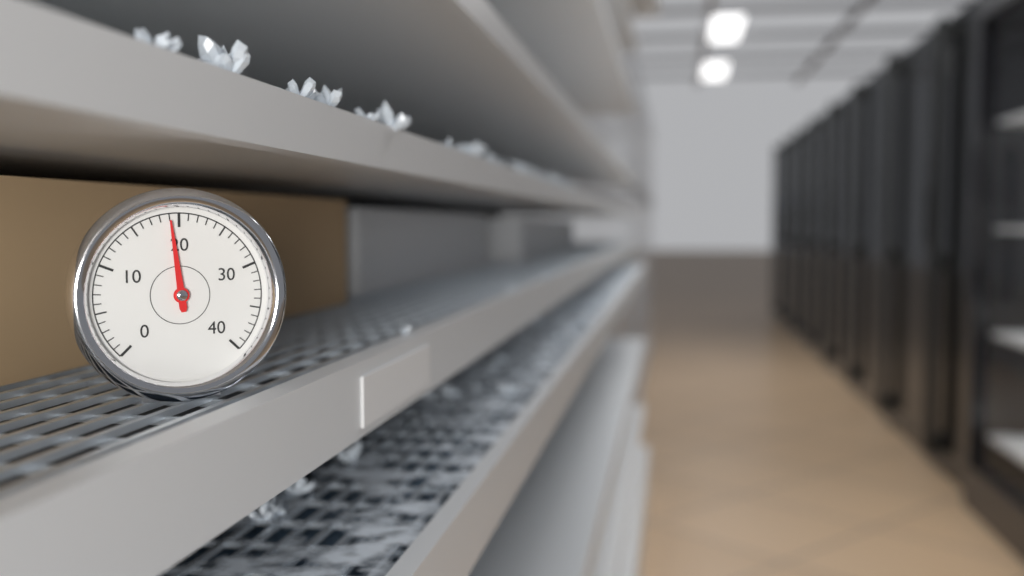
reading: 19 (no unit)
